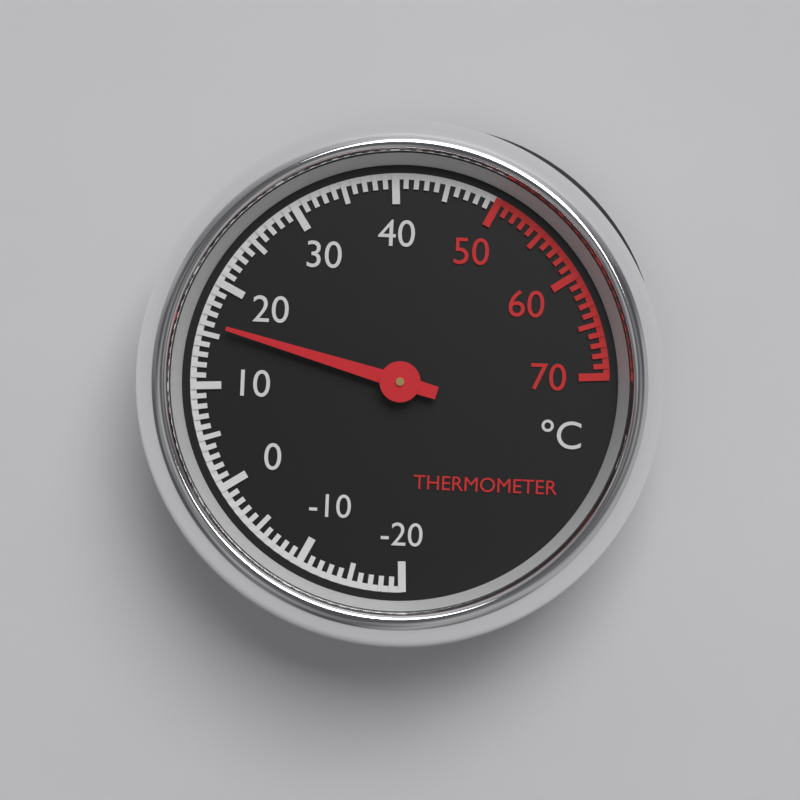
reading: 16 °C
